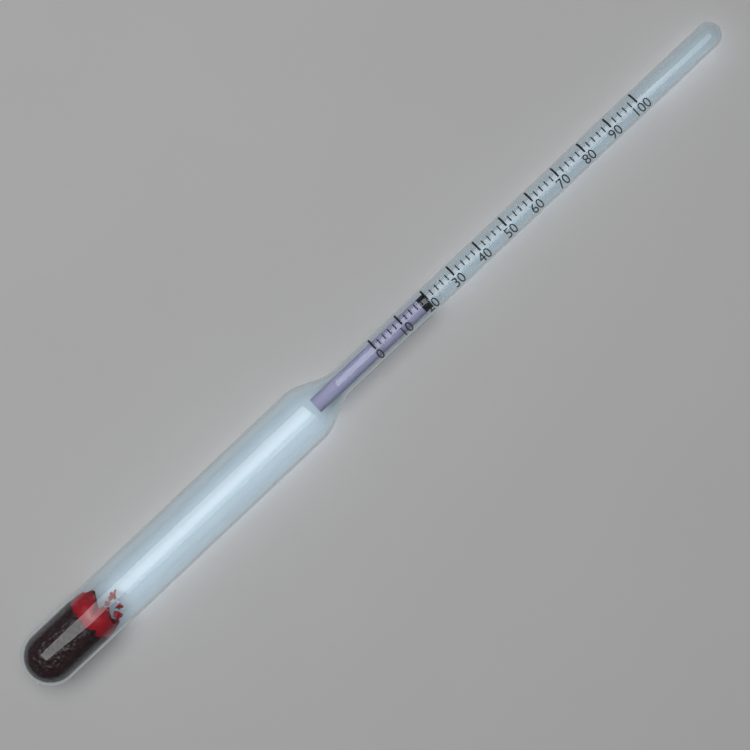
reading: 20 (no unit)
